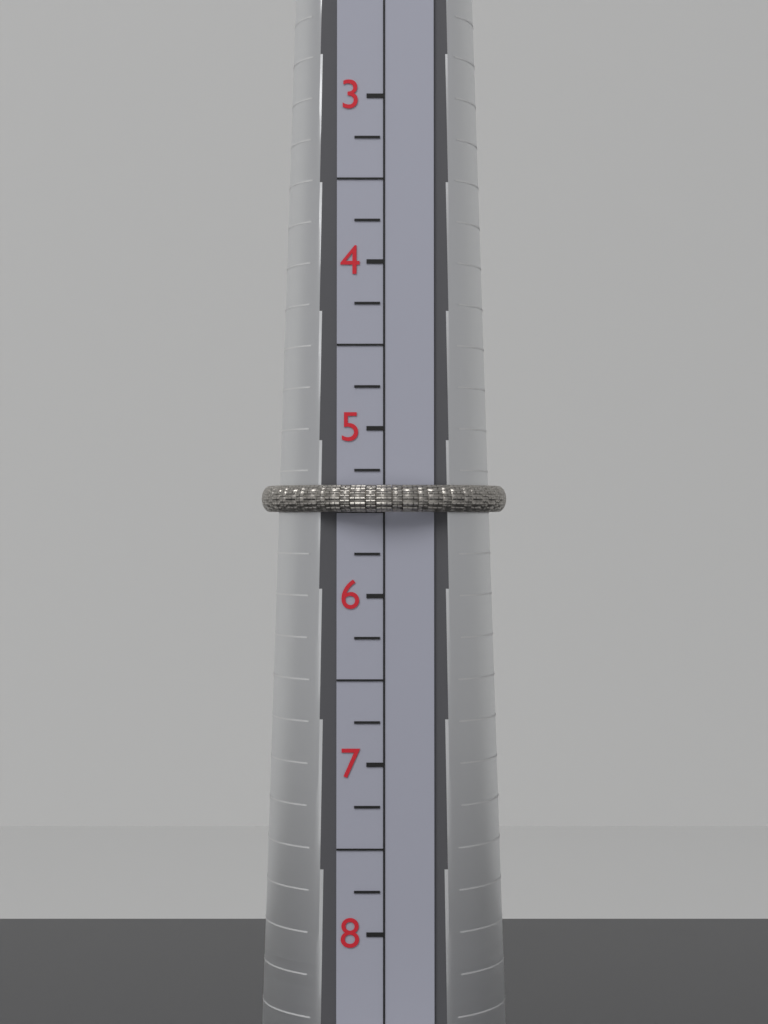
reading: 5.50 (no unit)
